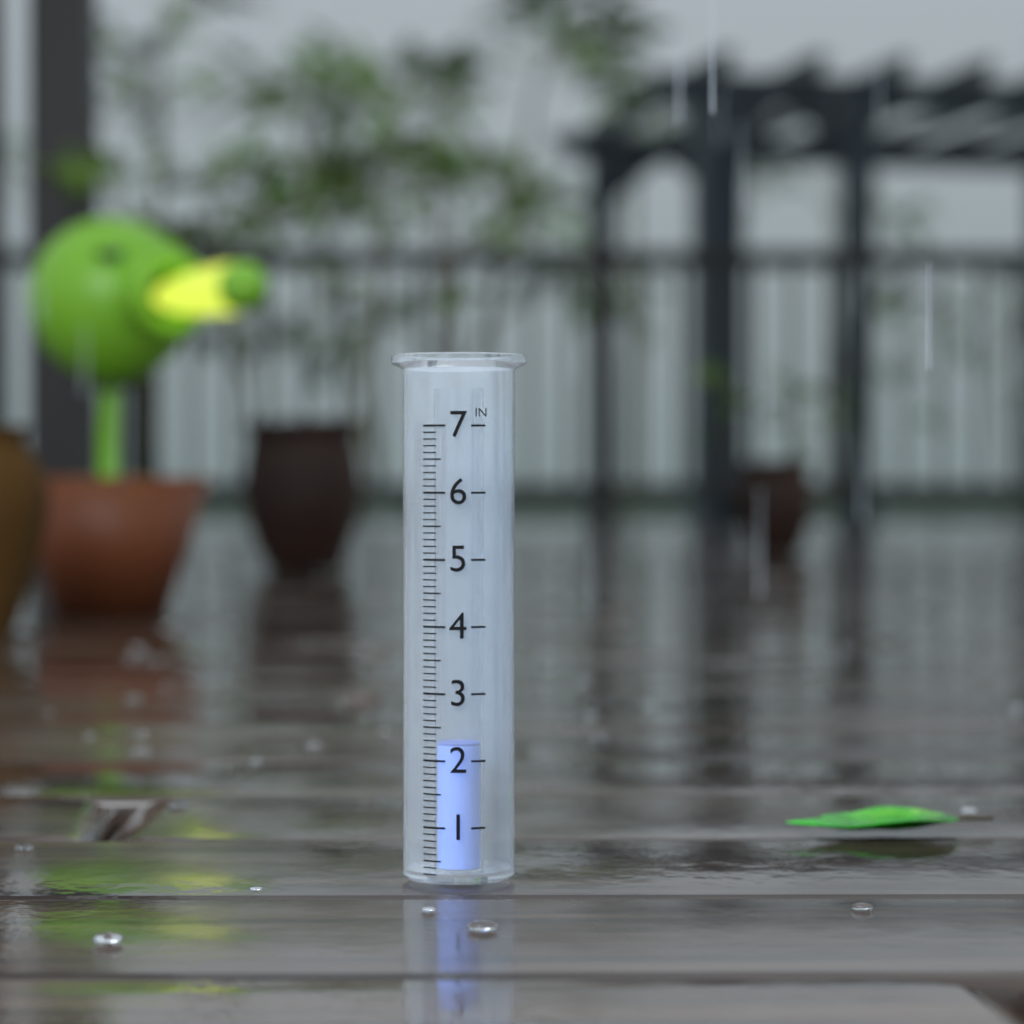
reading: 2.2 in
